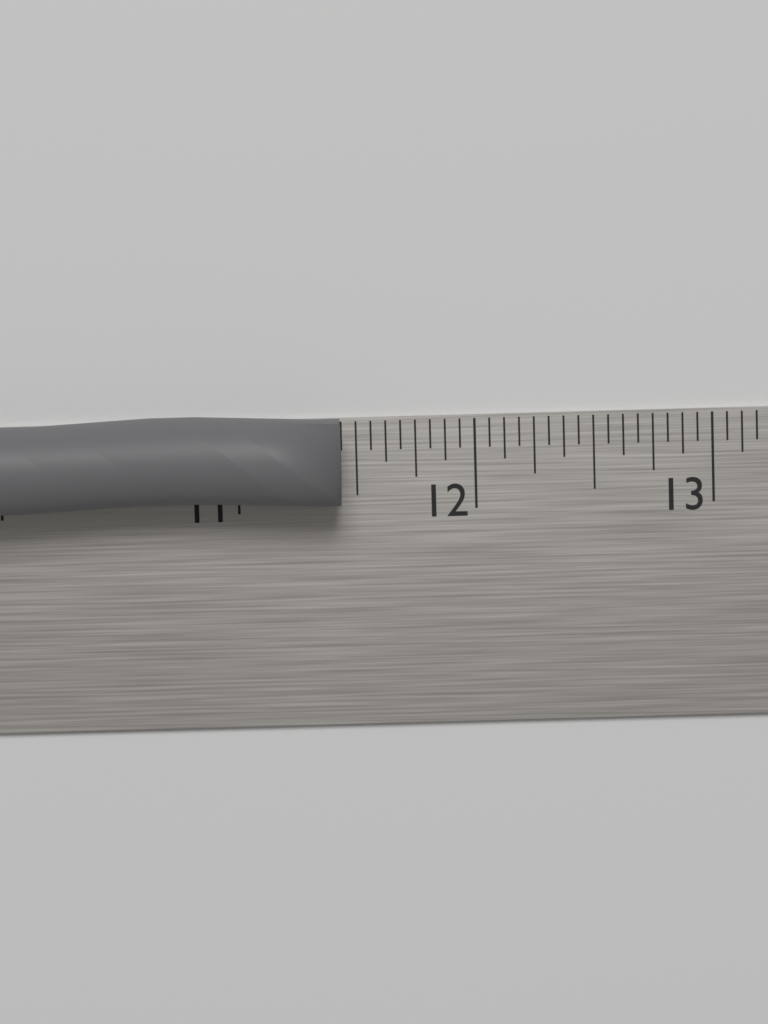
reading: 11.4375 in
